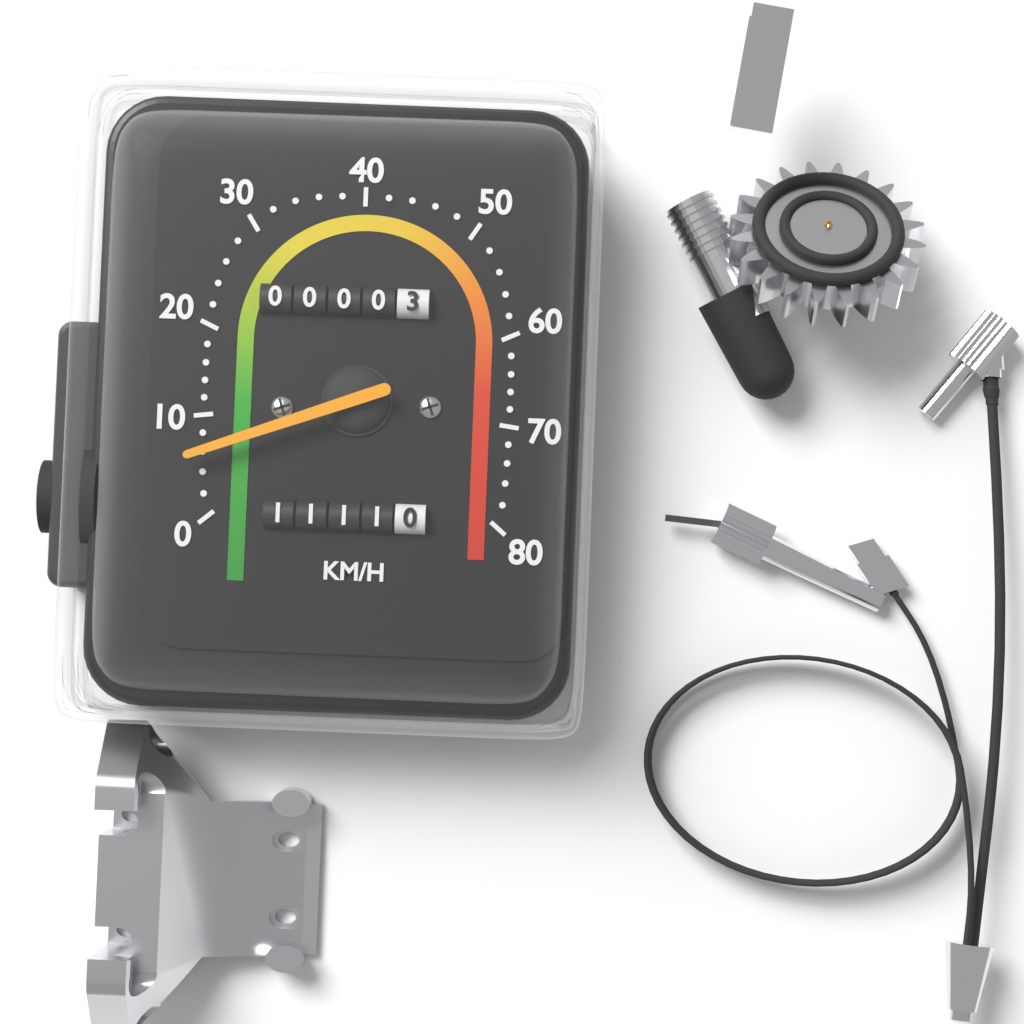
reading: 6 km/h
